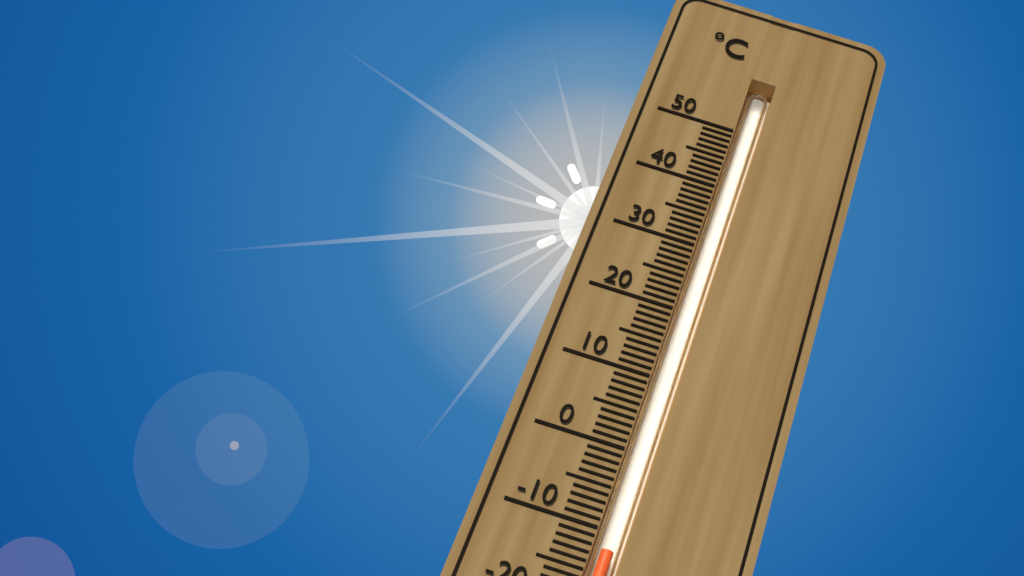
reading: -12 °C
